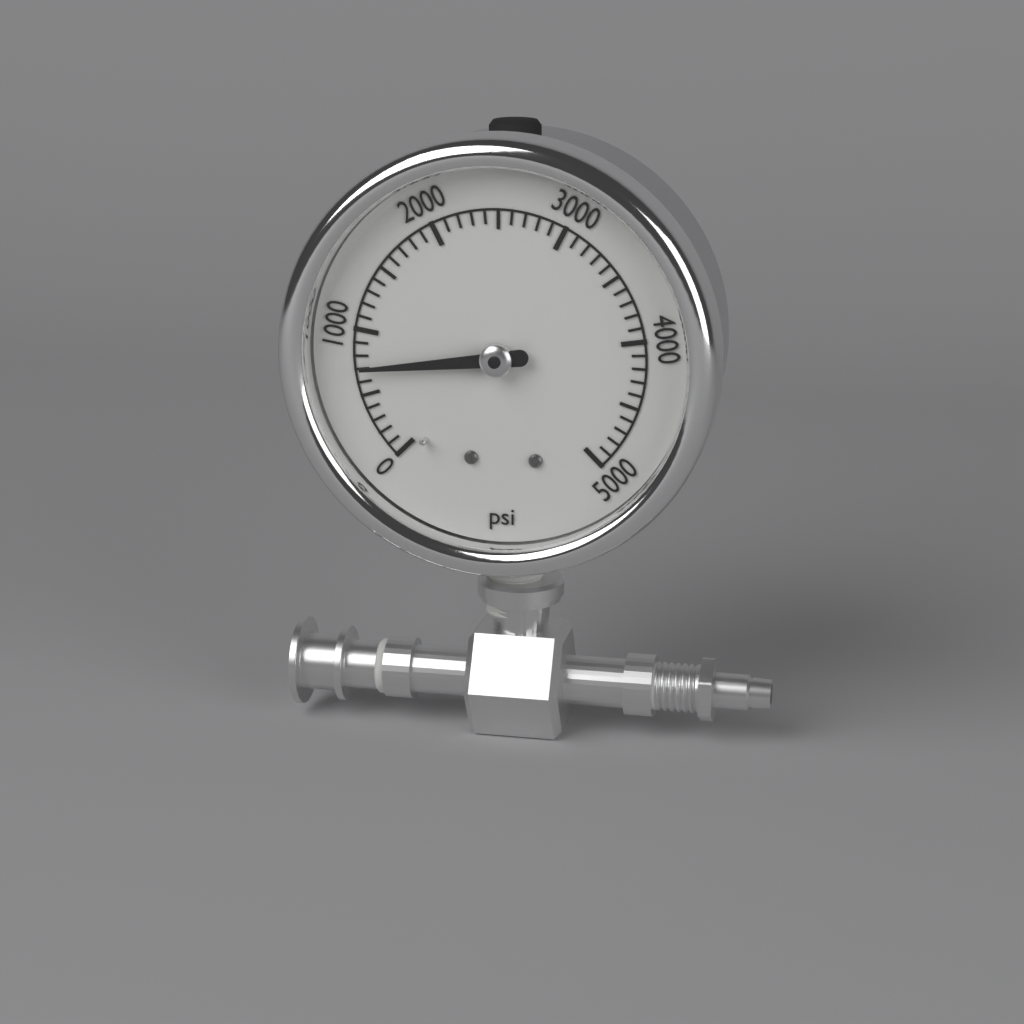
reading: 700 psi
